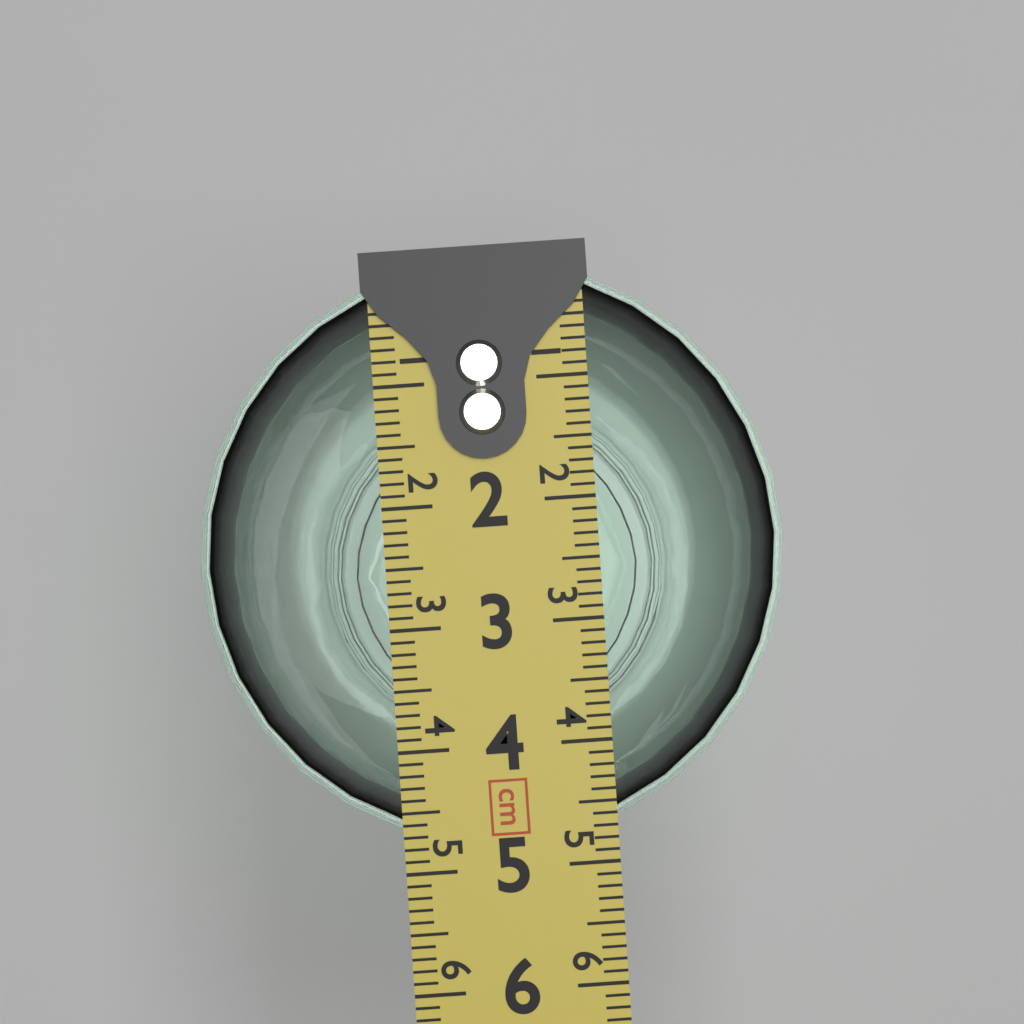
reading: 4.8 cm
